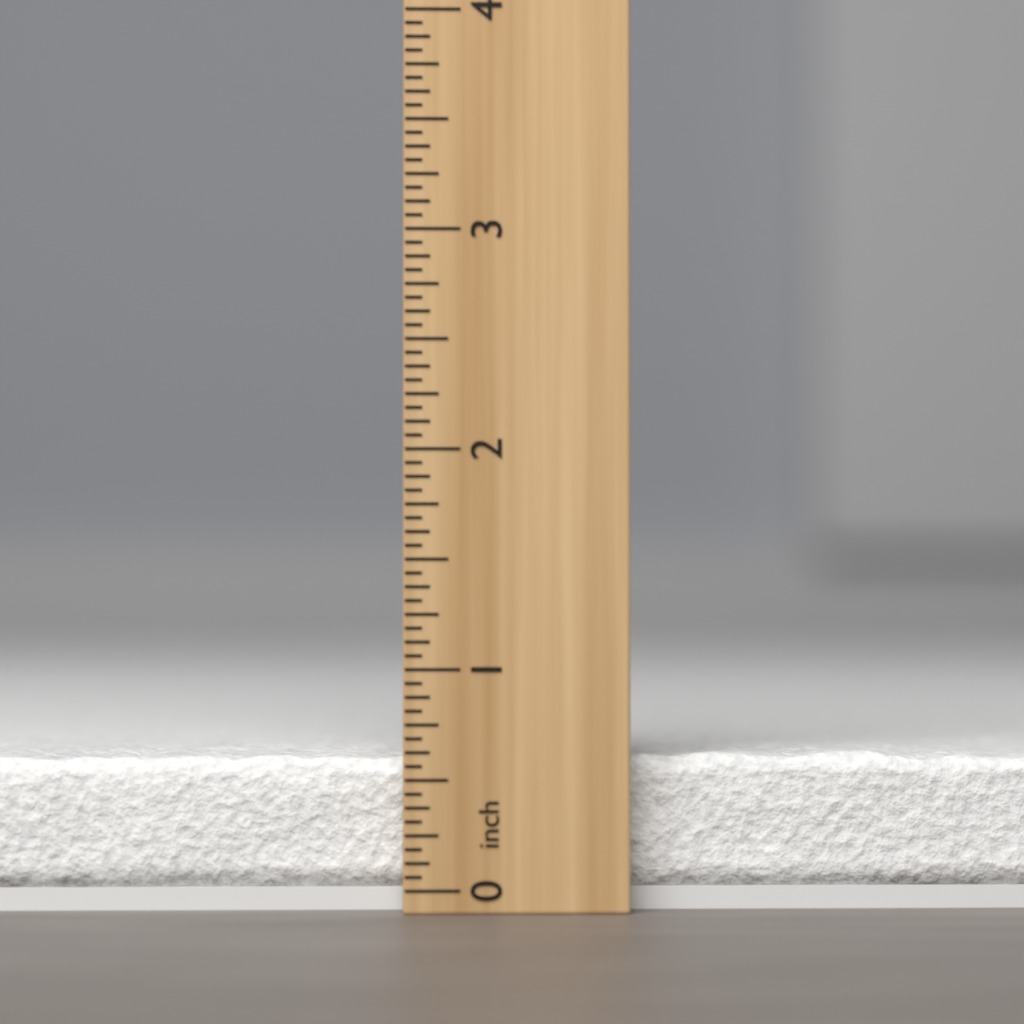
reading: 0.6250 inch
